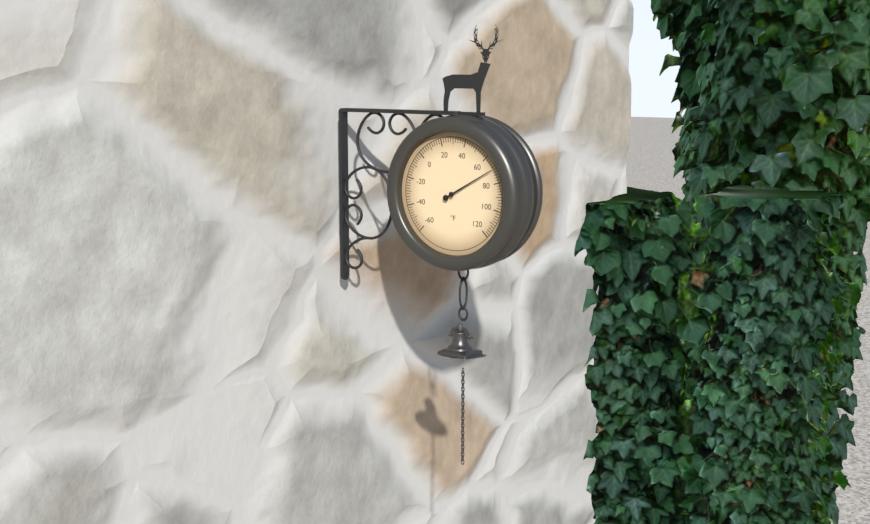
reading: 70 °F
